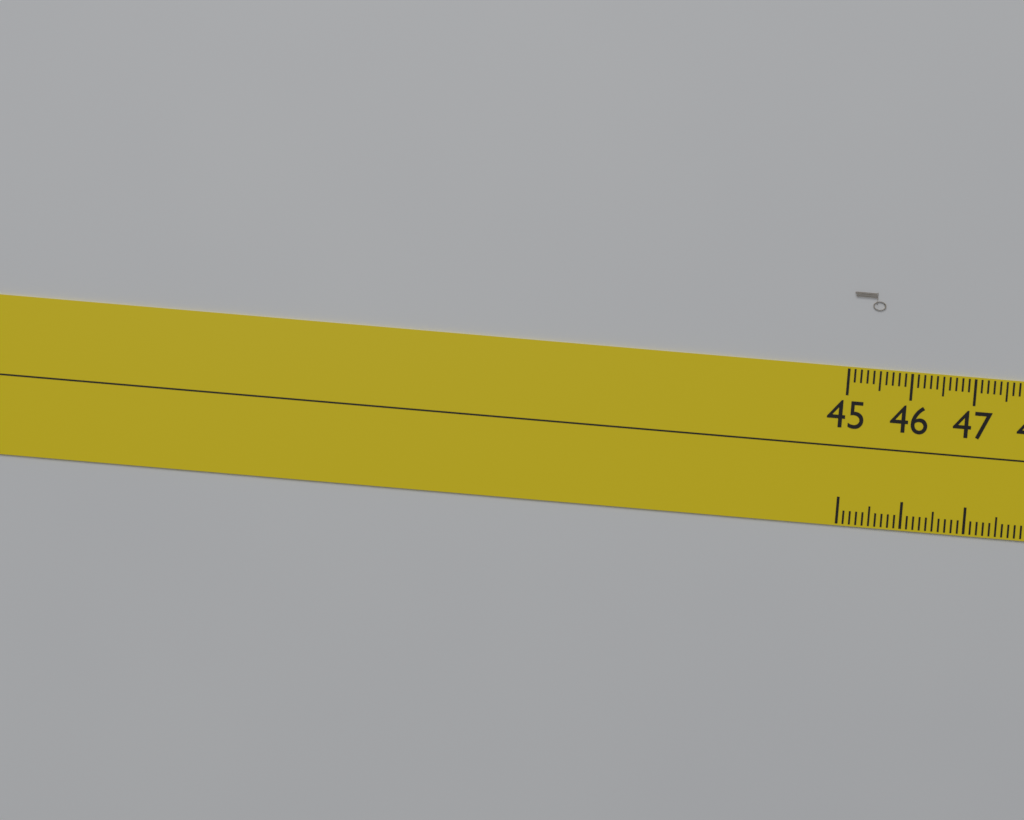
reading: 45.5 cm
